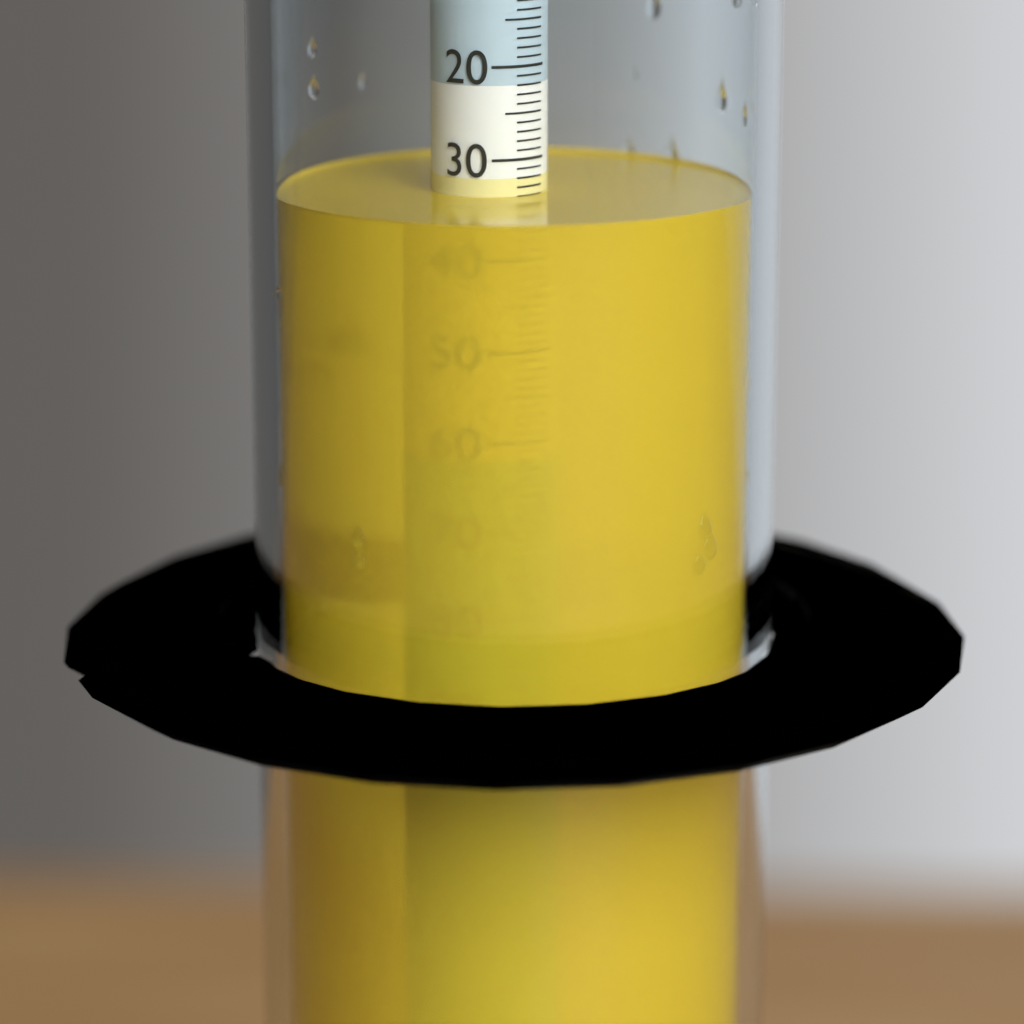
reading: 34 (no unit)
